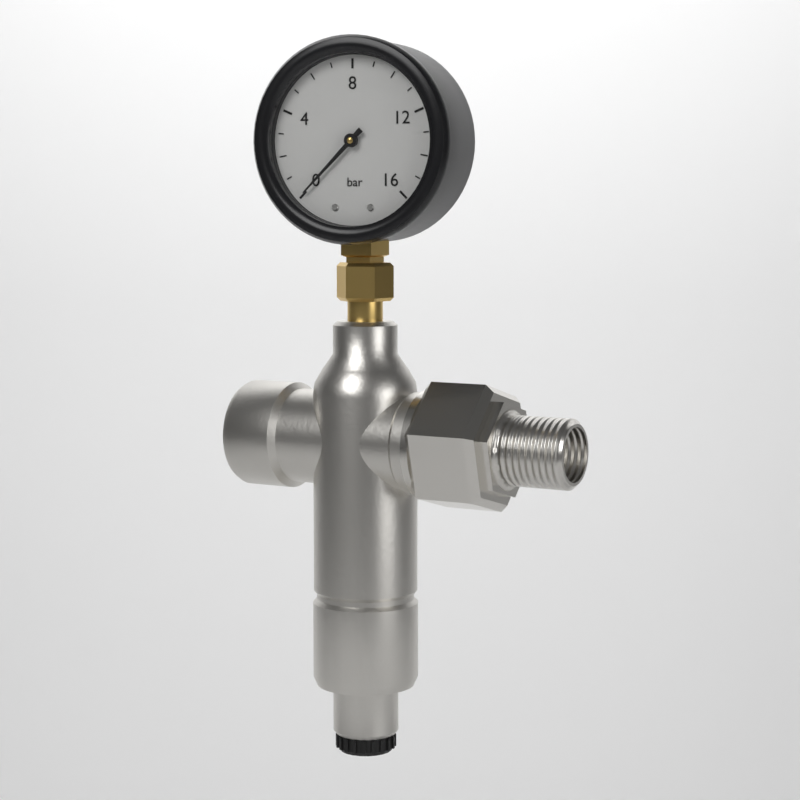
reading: 0 bar
